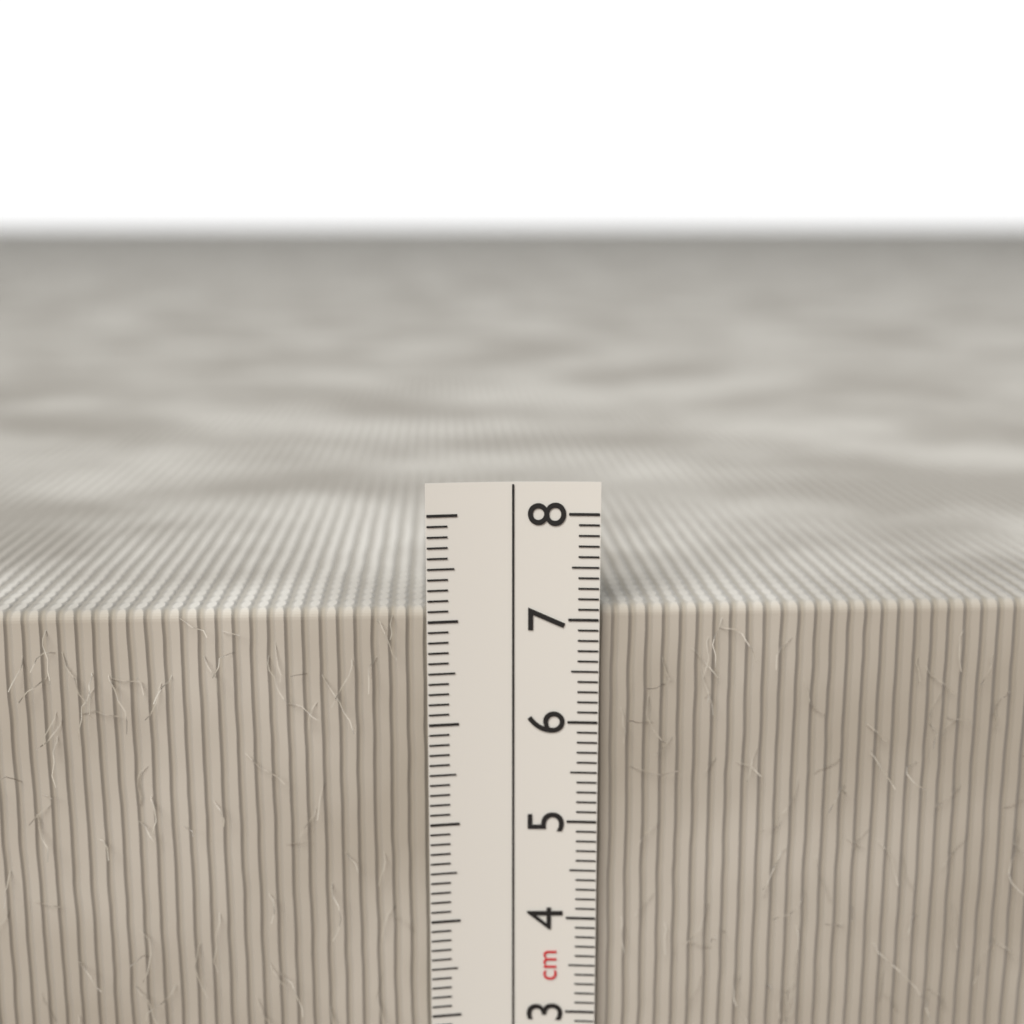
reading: 7.1 cm
